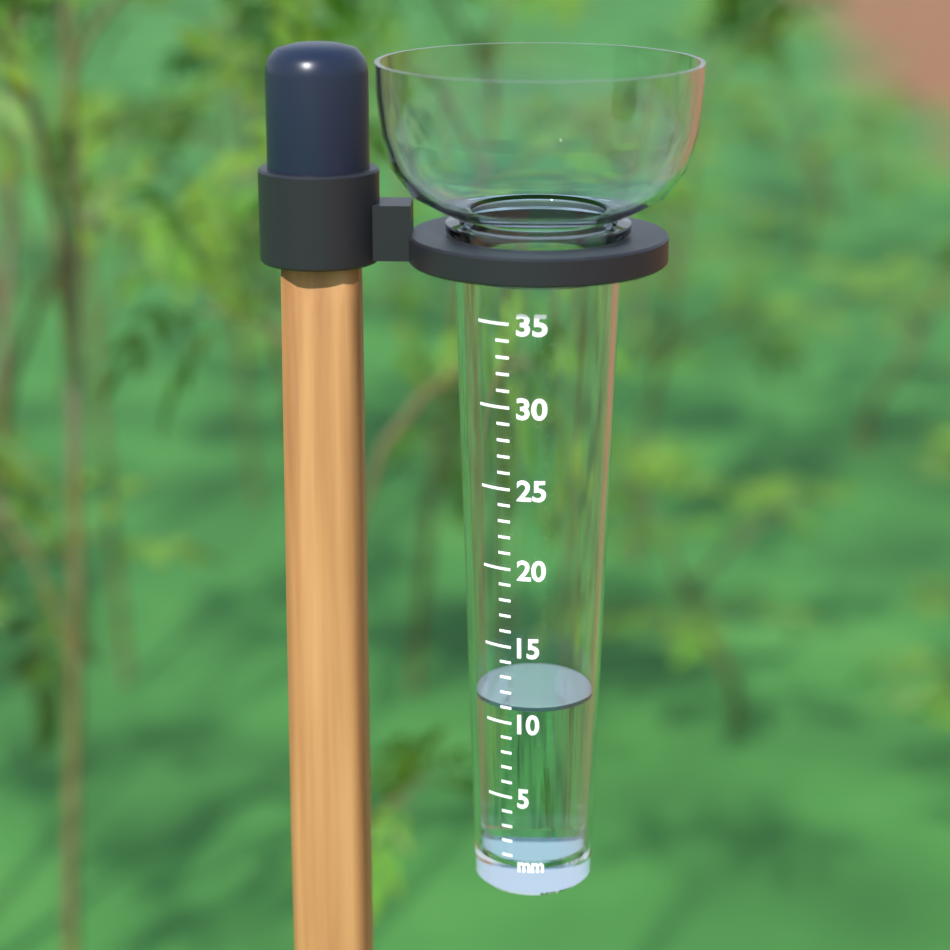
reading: 11 mm
